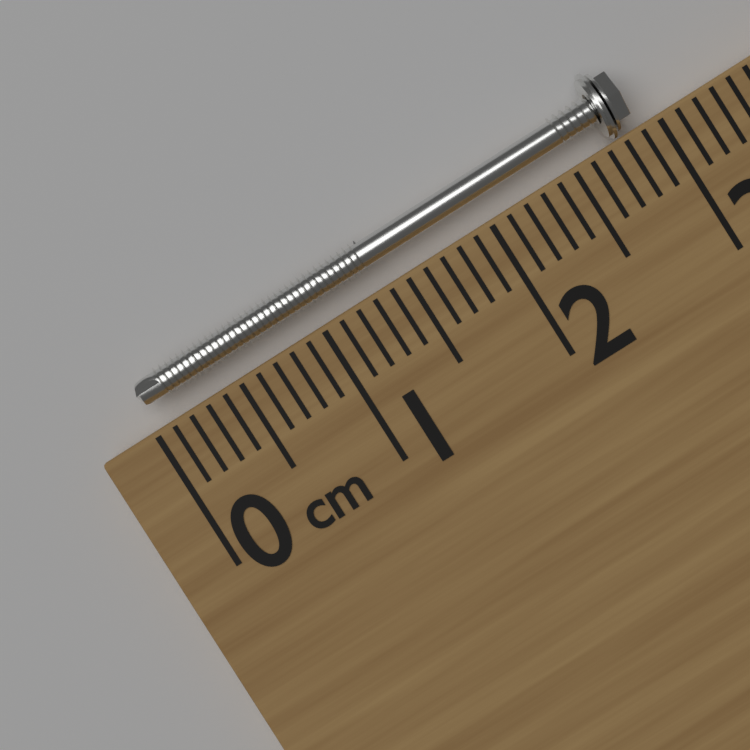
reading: 2.9 cm
